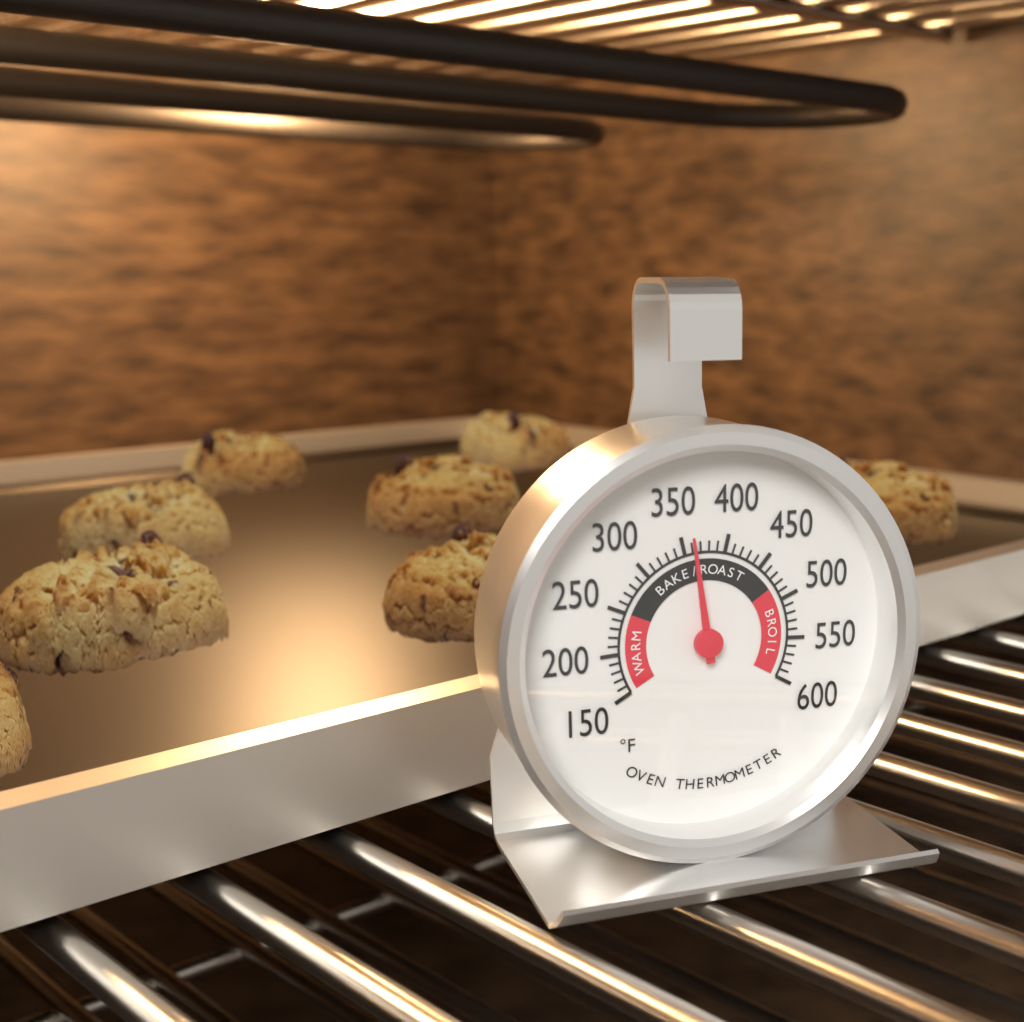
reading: 360 °F
